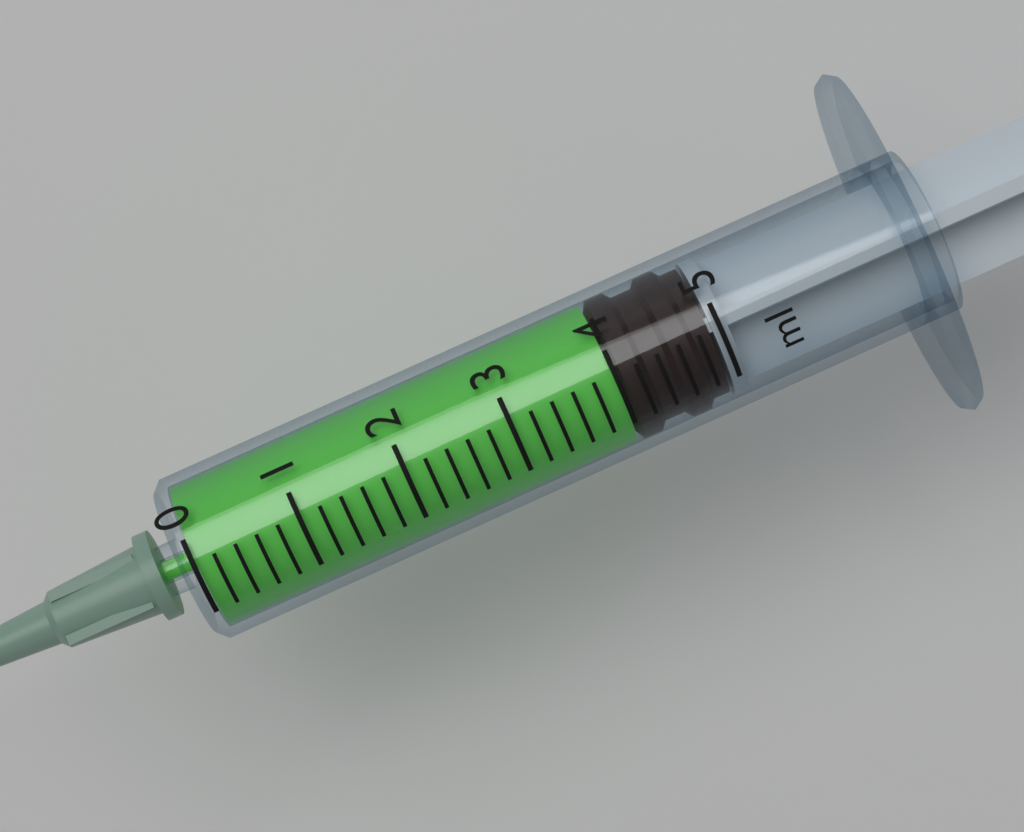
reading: 4.0 ml
